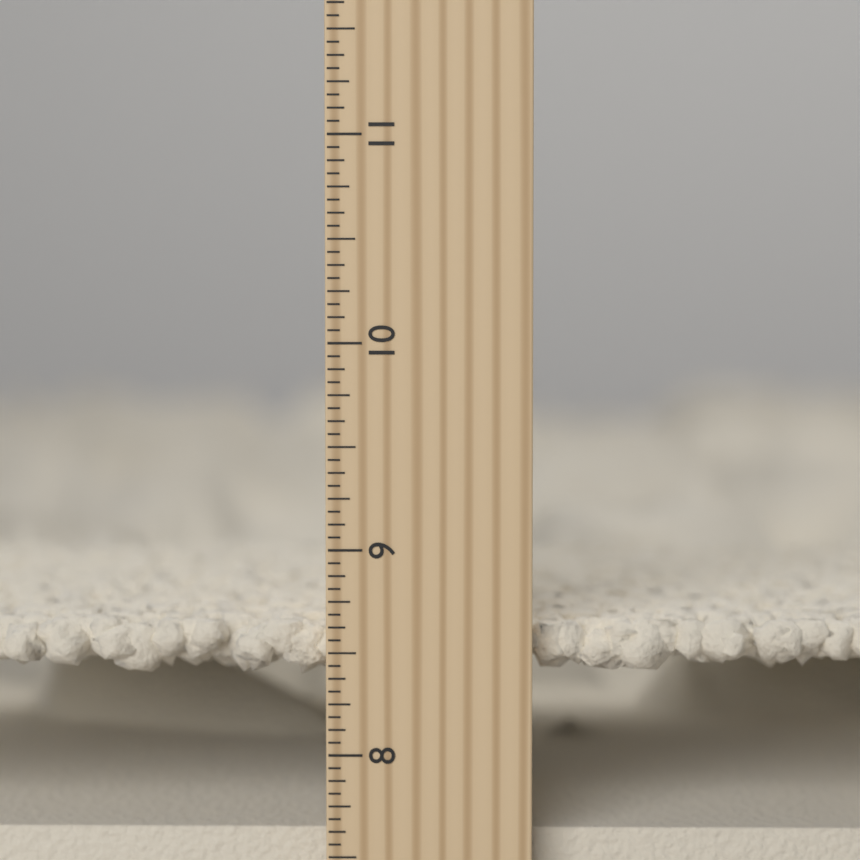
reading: 8.6250 inch
